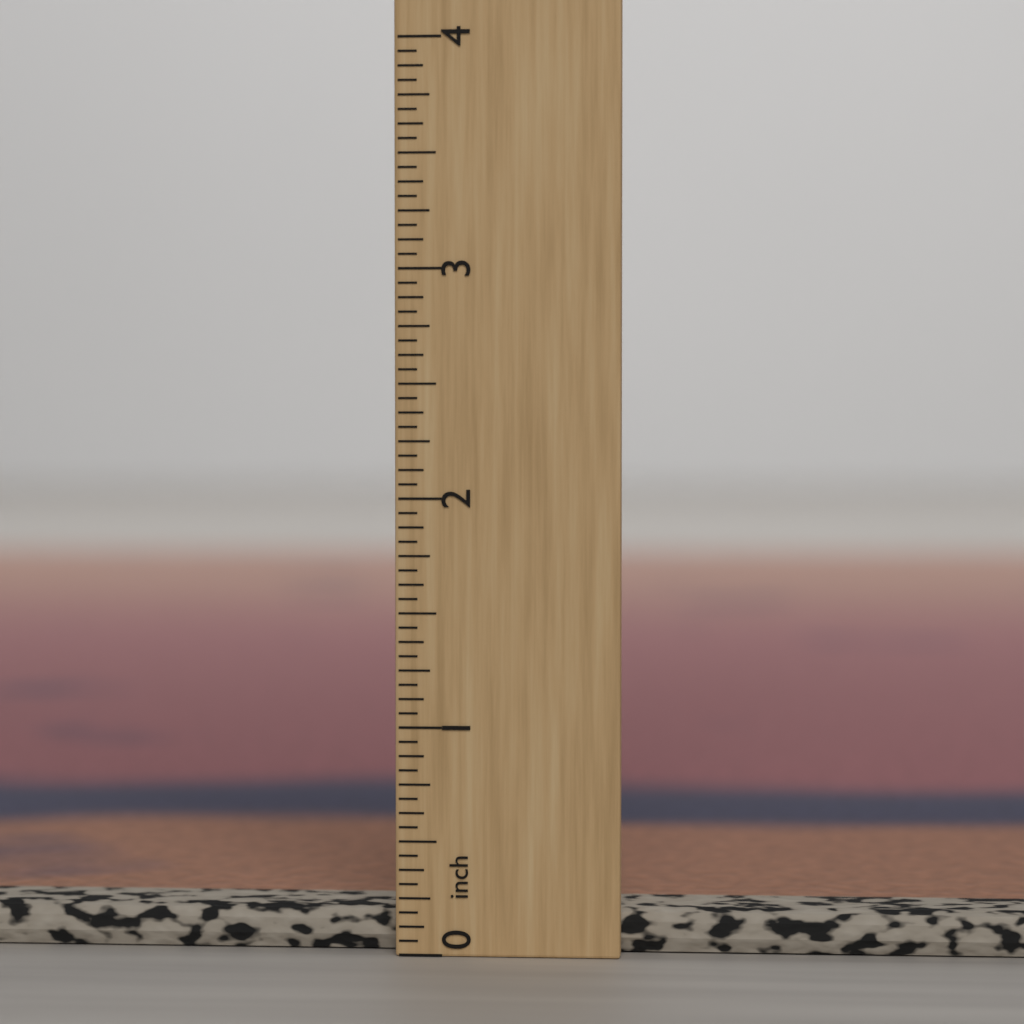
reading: 0.1875 inch
